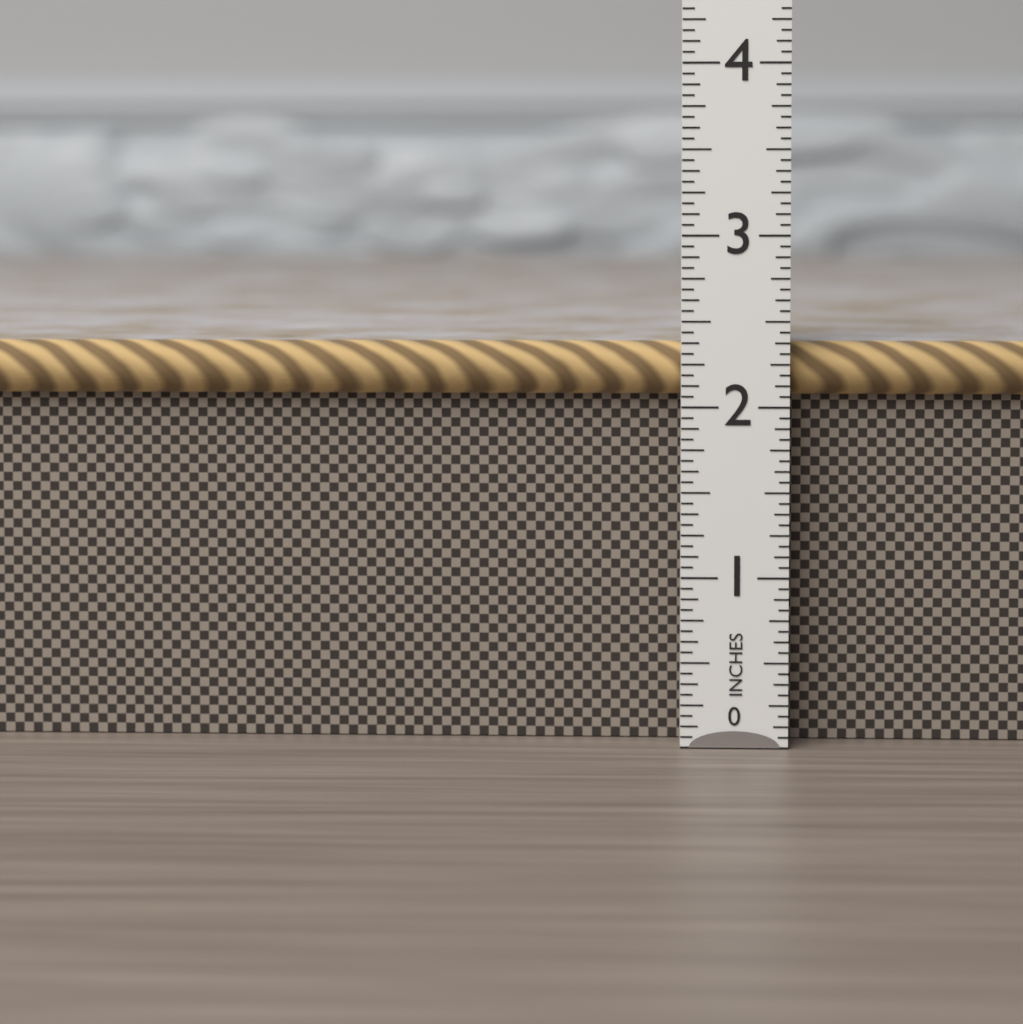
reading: 2.3750 in
